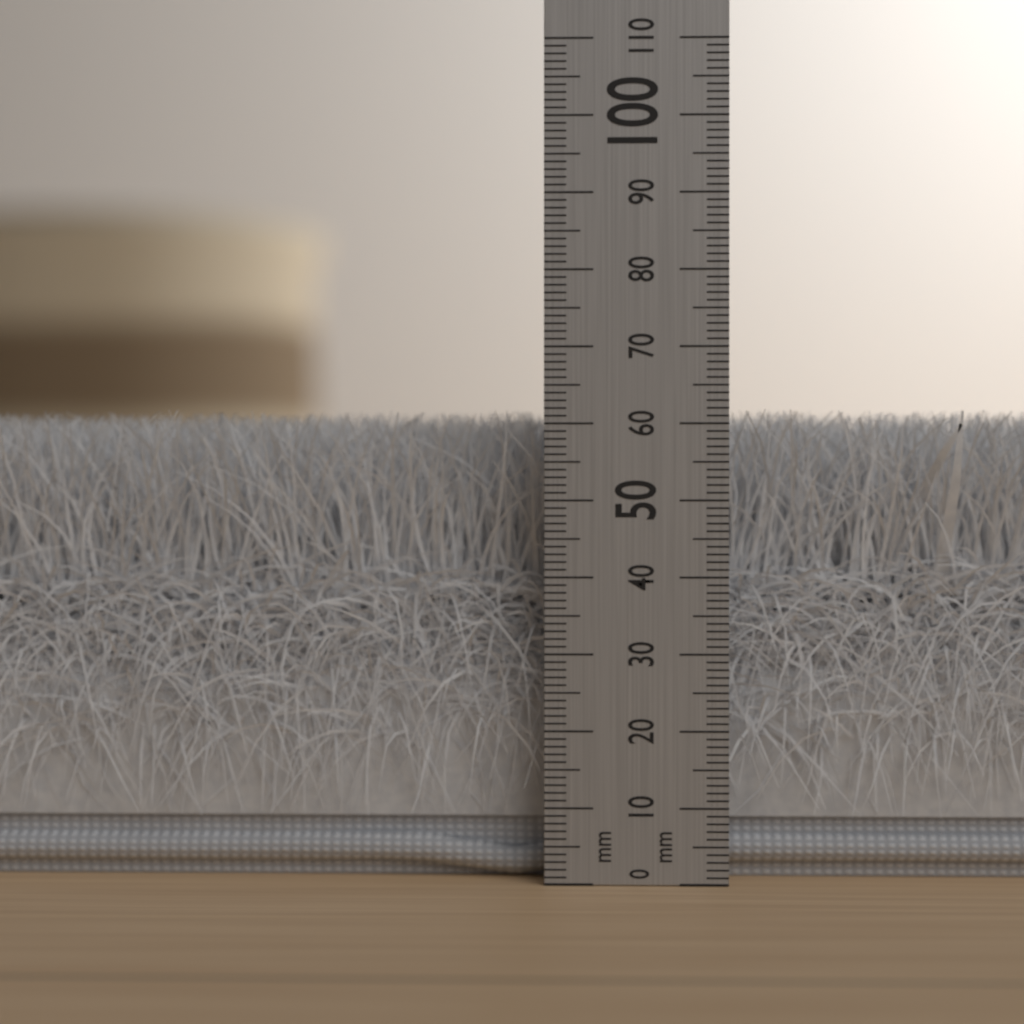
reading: 62 mm
